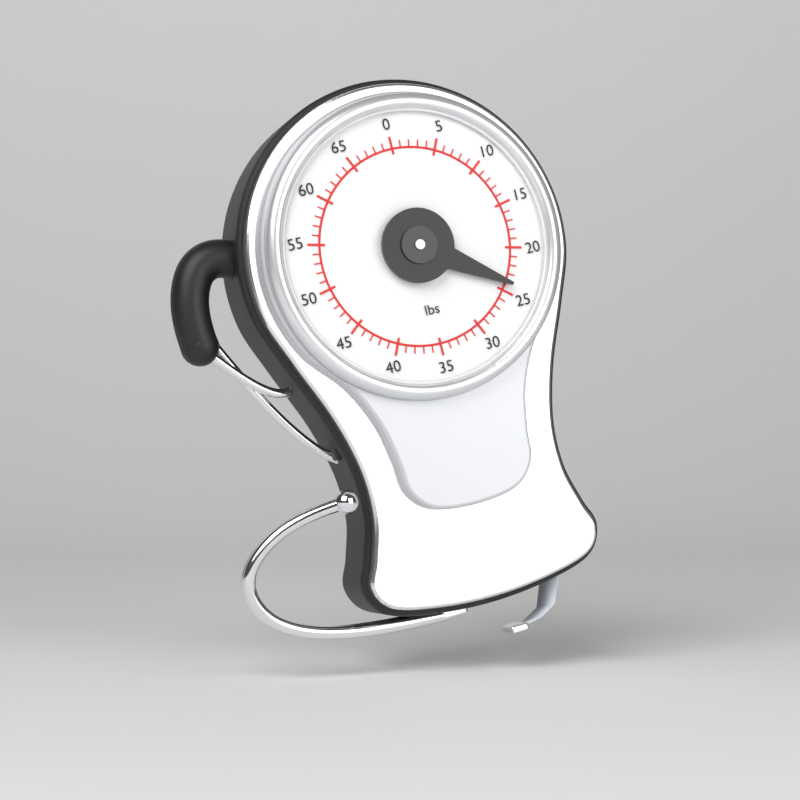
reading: 24 lbs
